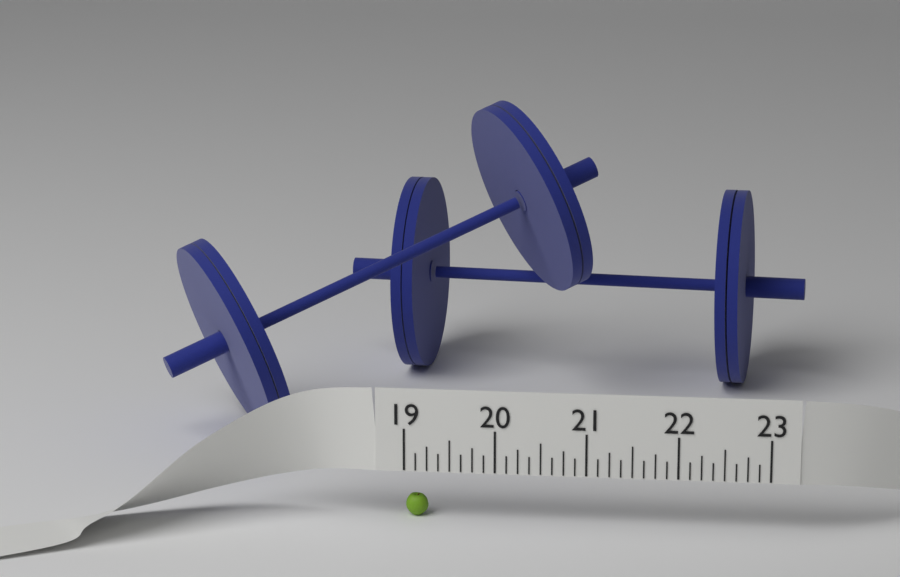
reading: 19.250 (no unit)
